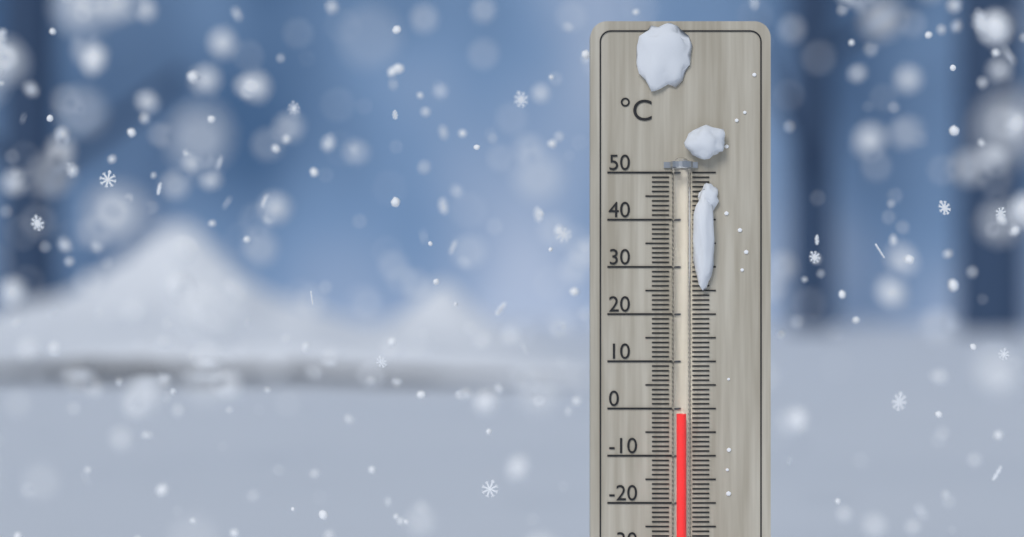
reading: -1 °C
